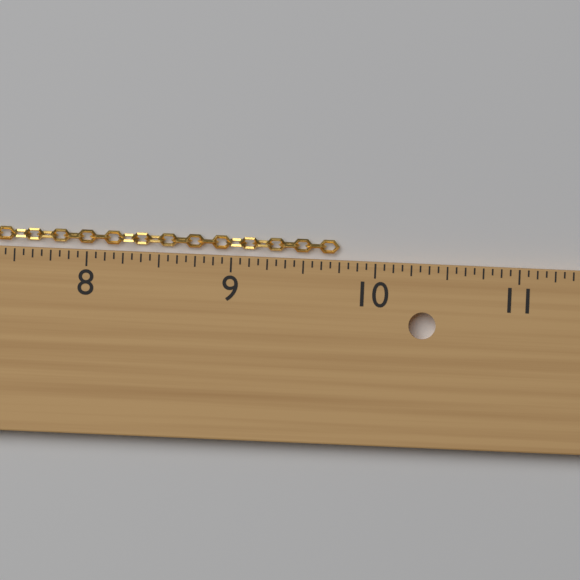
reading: 9.7500 in
